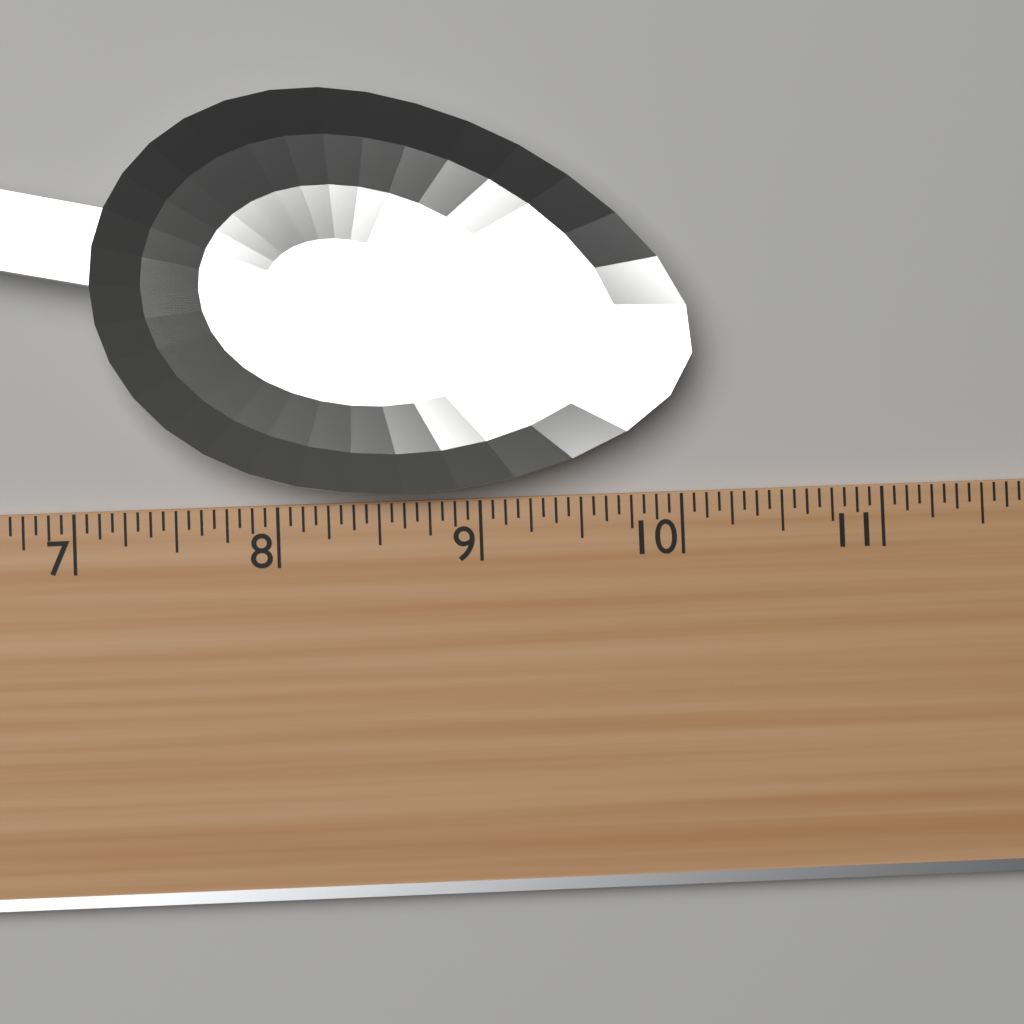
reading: 10.0625 (no unit)
